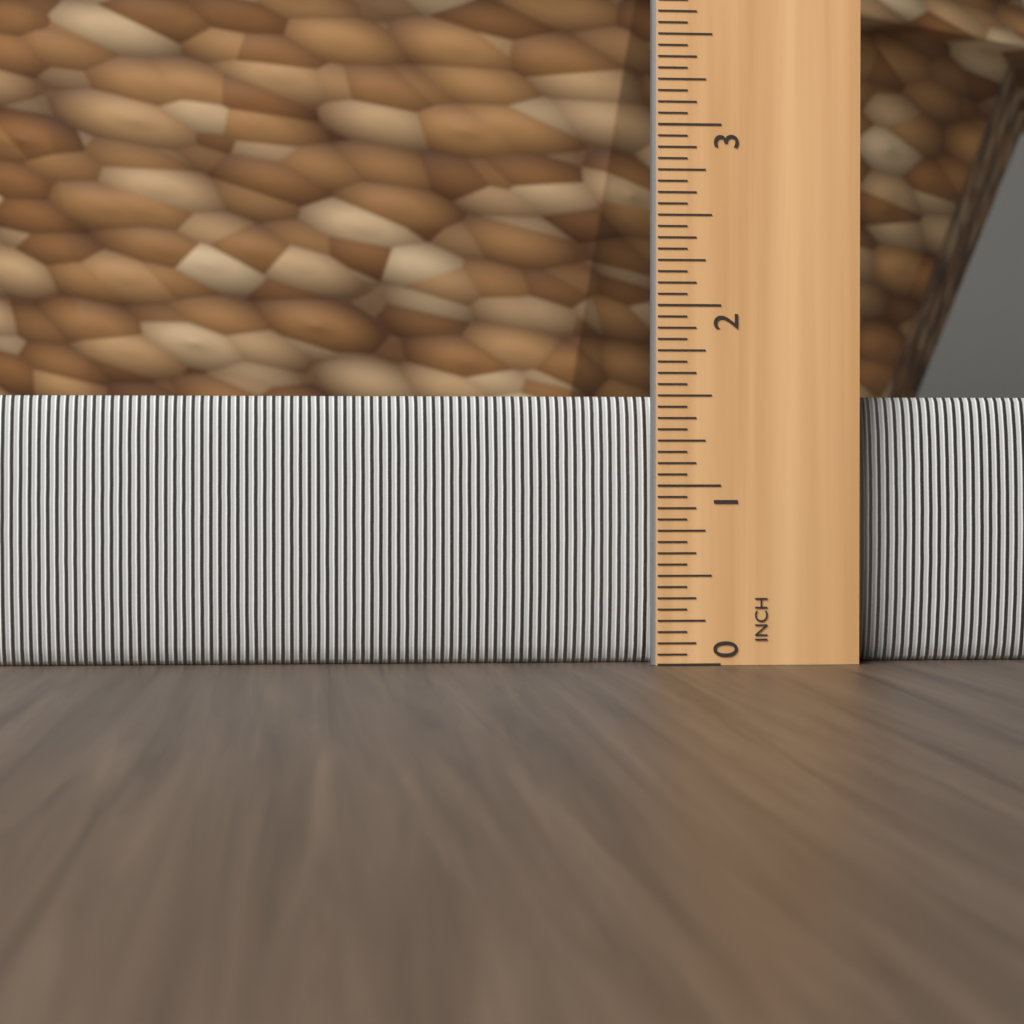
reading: 1.5000 in
